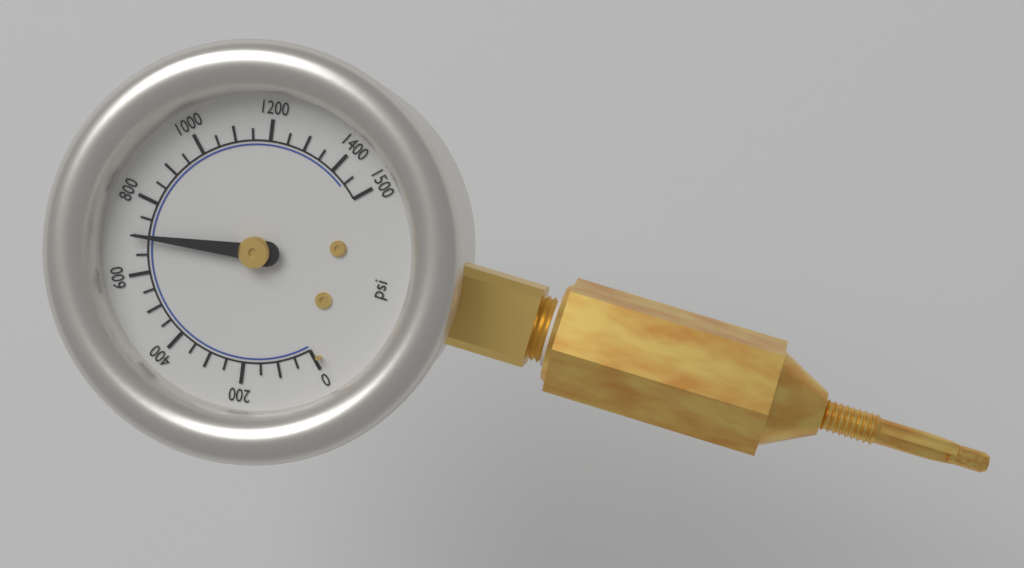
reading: 700 psi
